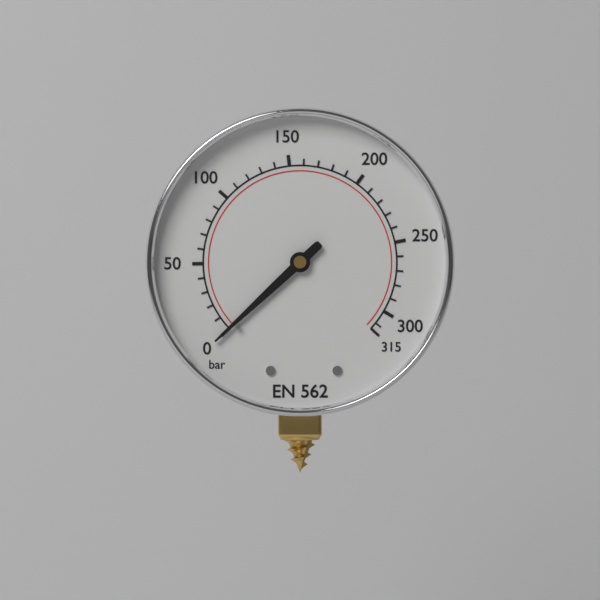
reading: 0 bar
